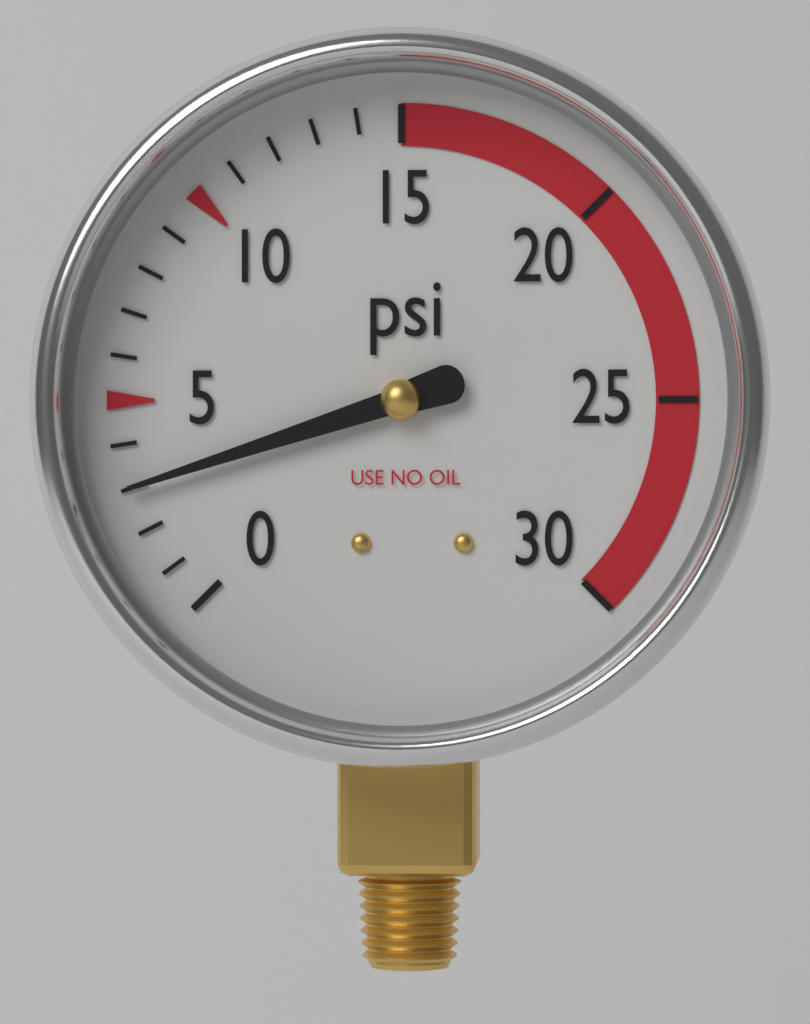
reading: 3 psi
